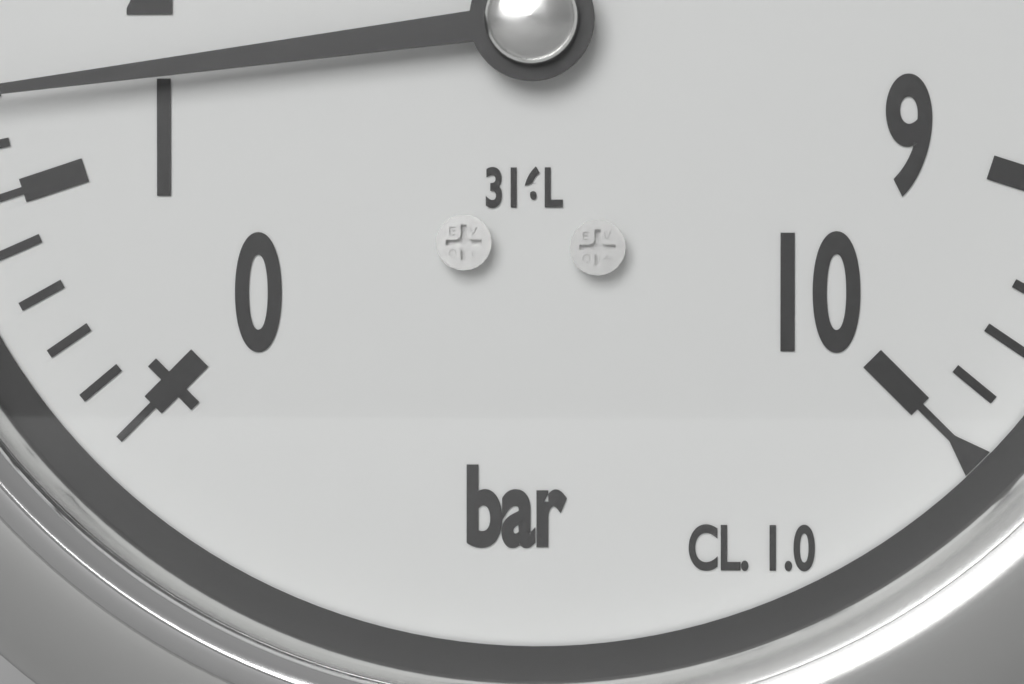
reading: 1.4 bar
